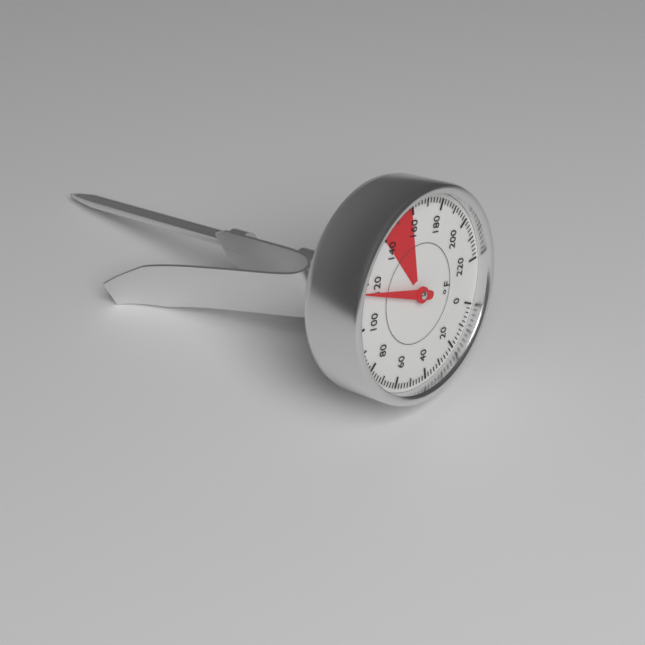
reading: 116 °F
